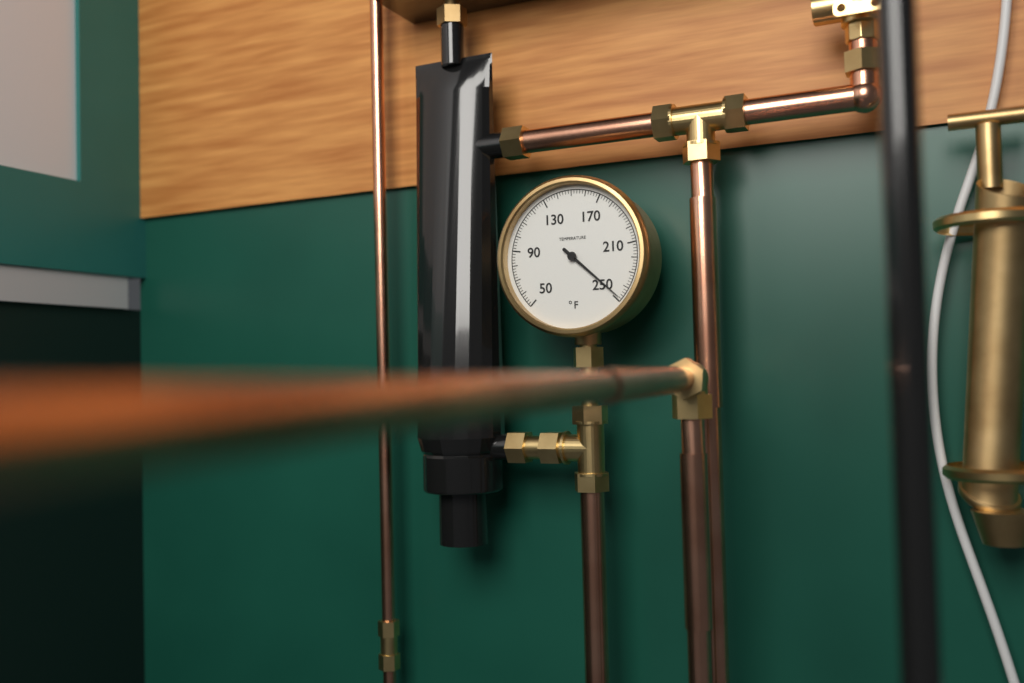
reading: 248 °F
